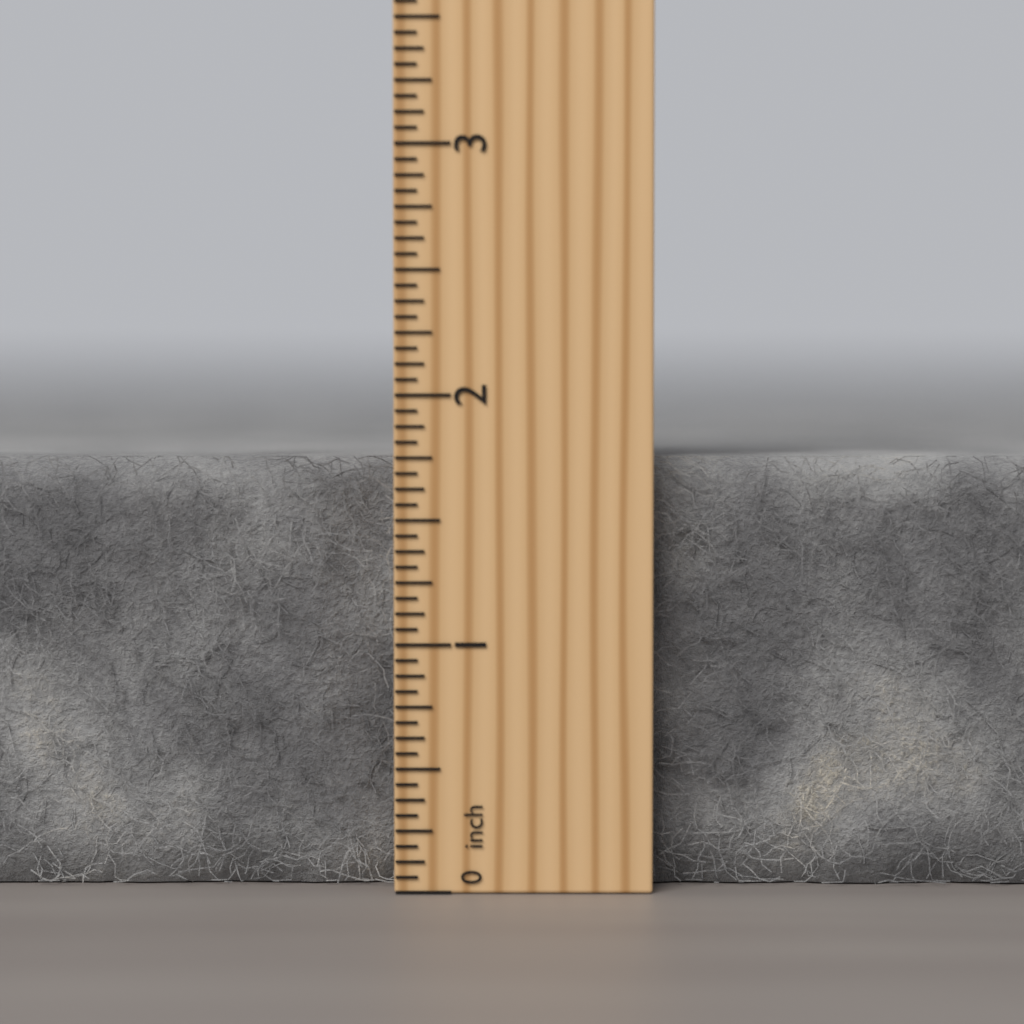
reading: 1.7500 inch
